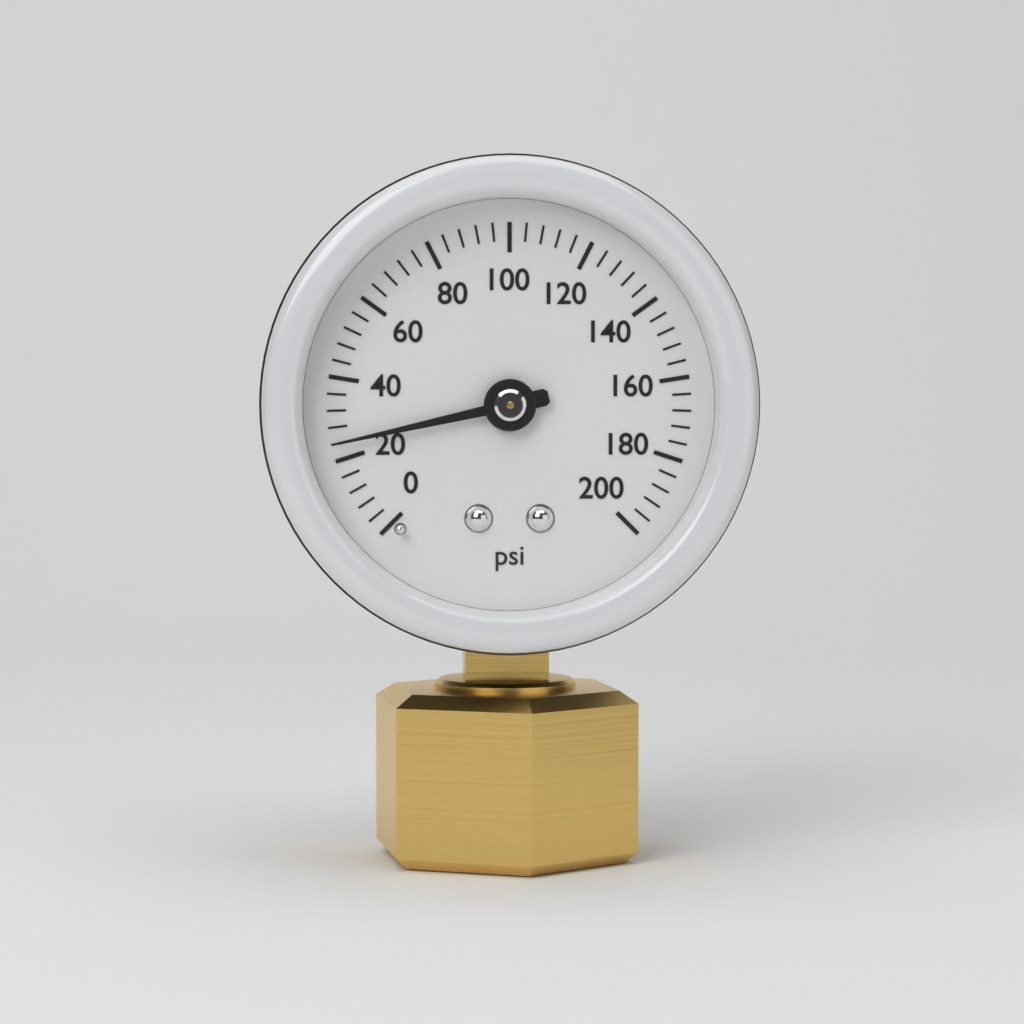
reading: 24 psi
